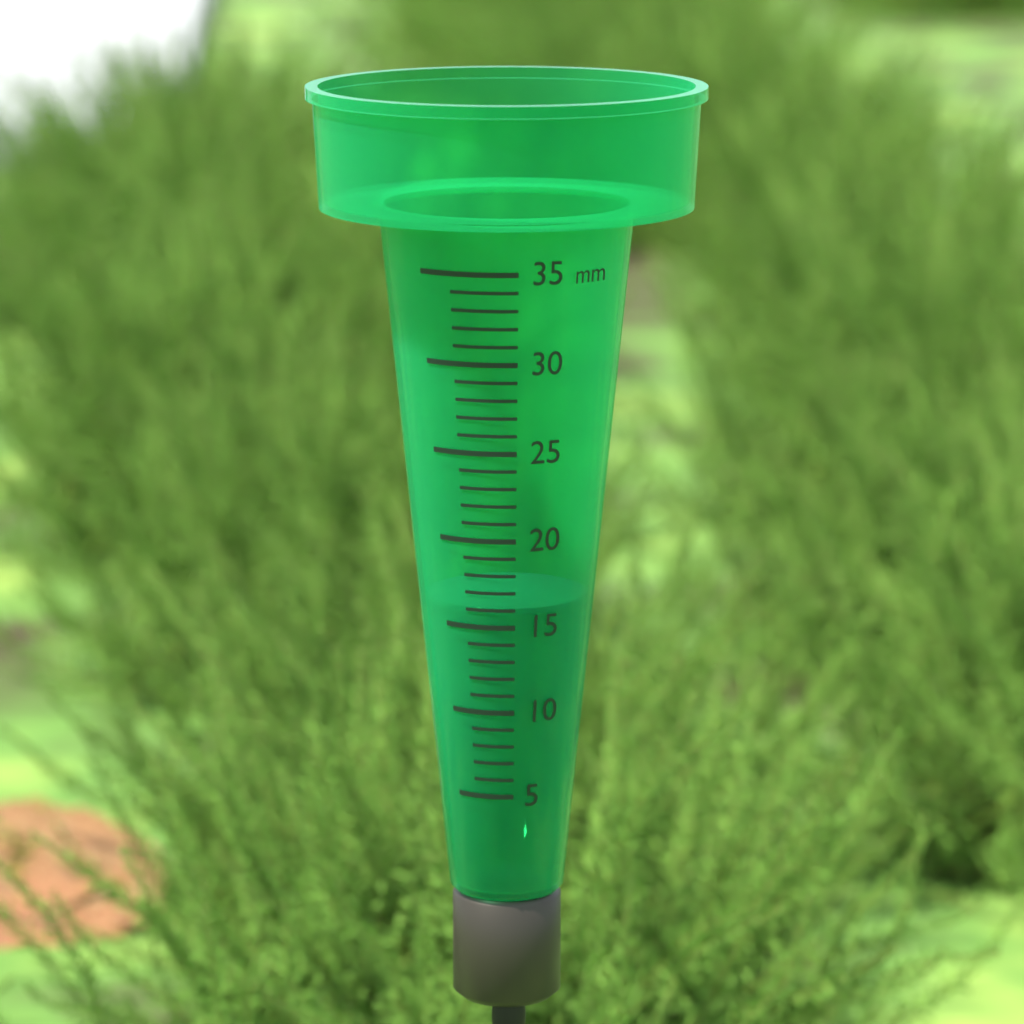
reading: 16 mm
